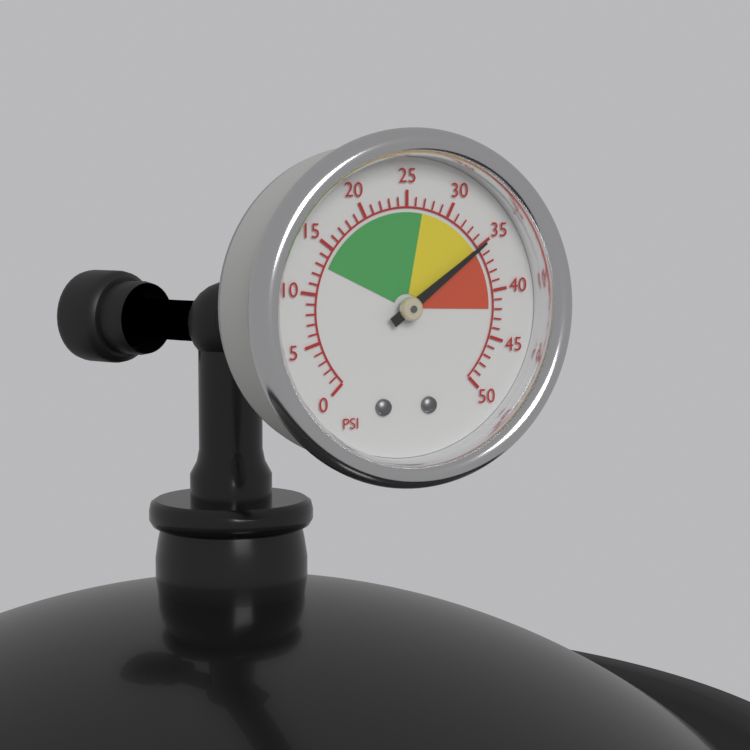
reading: 35 psi
